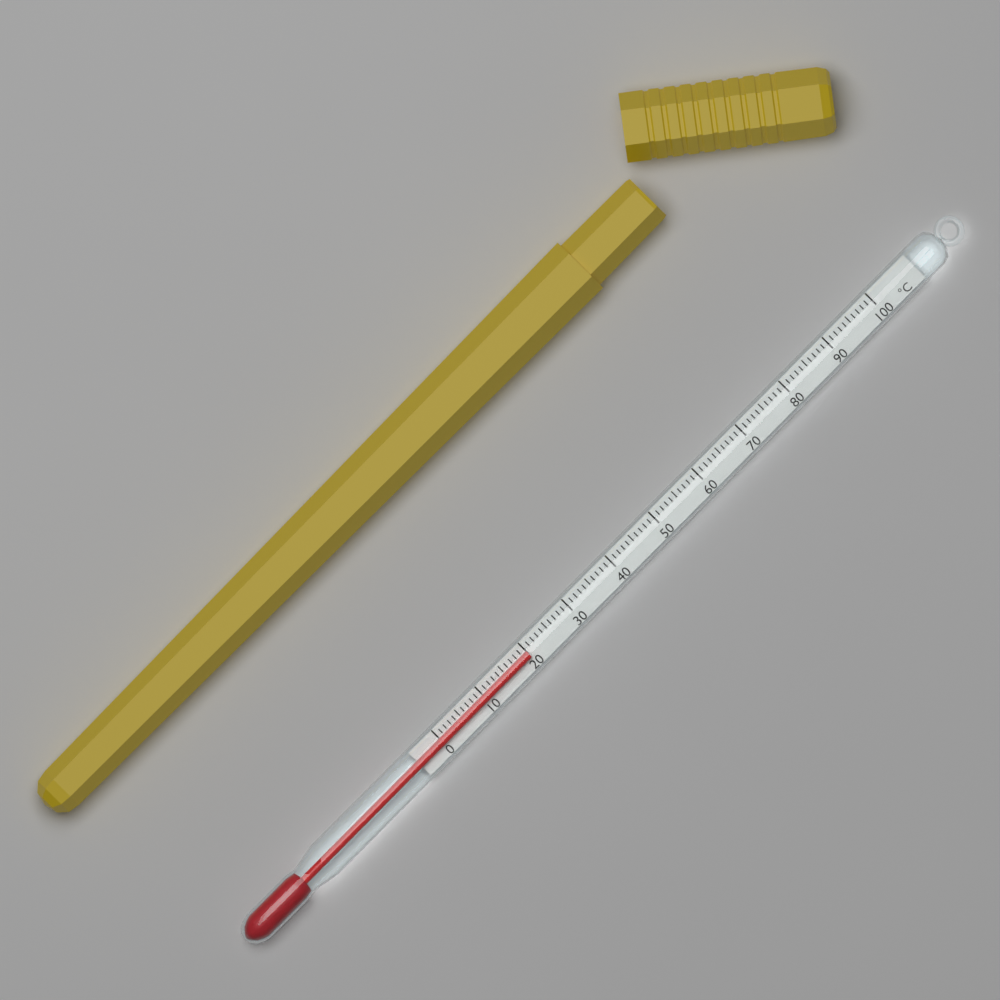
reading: 20 °C
